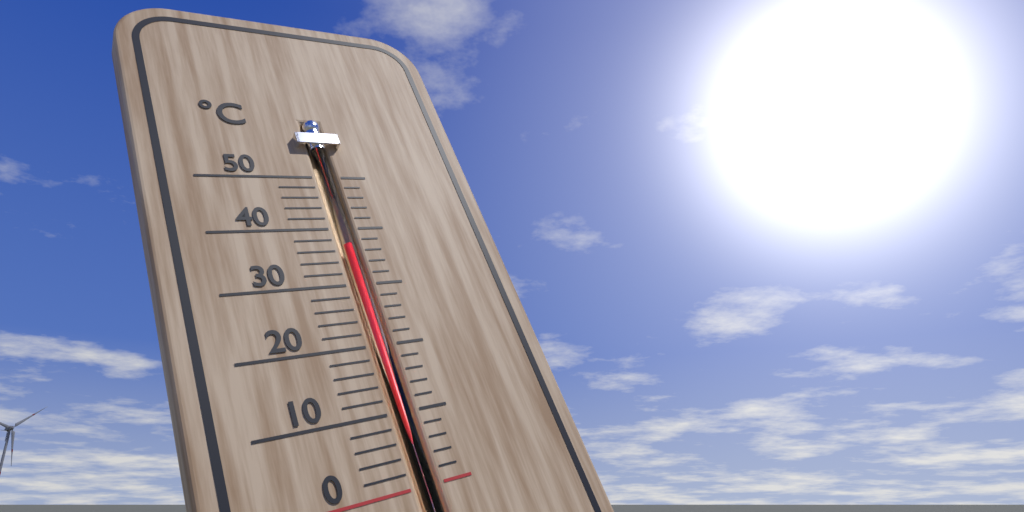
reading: 37 °C
